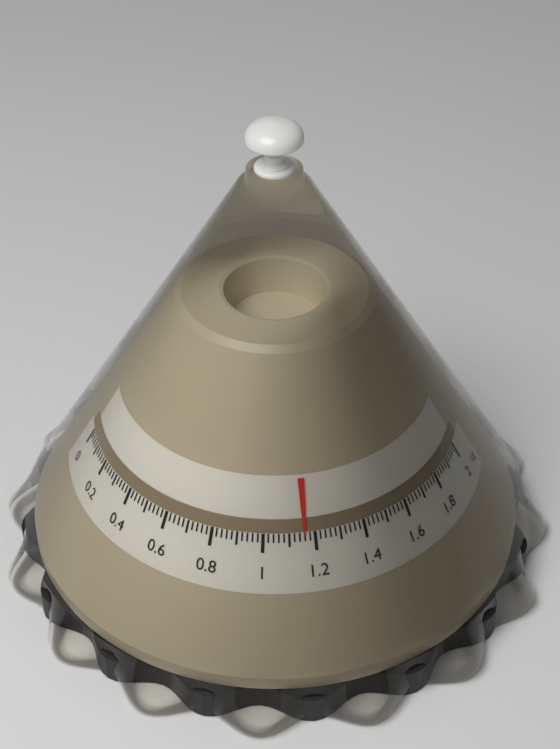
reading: 1.16 kg
